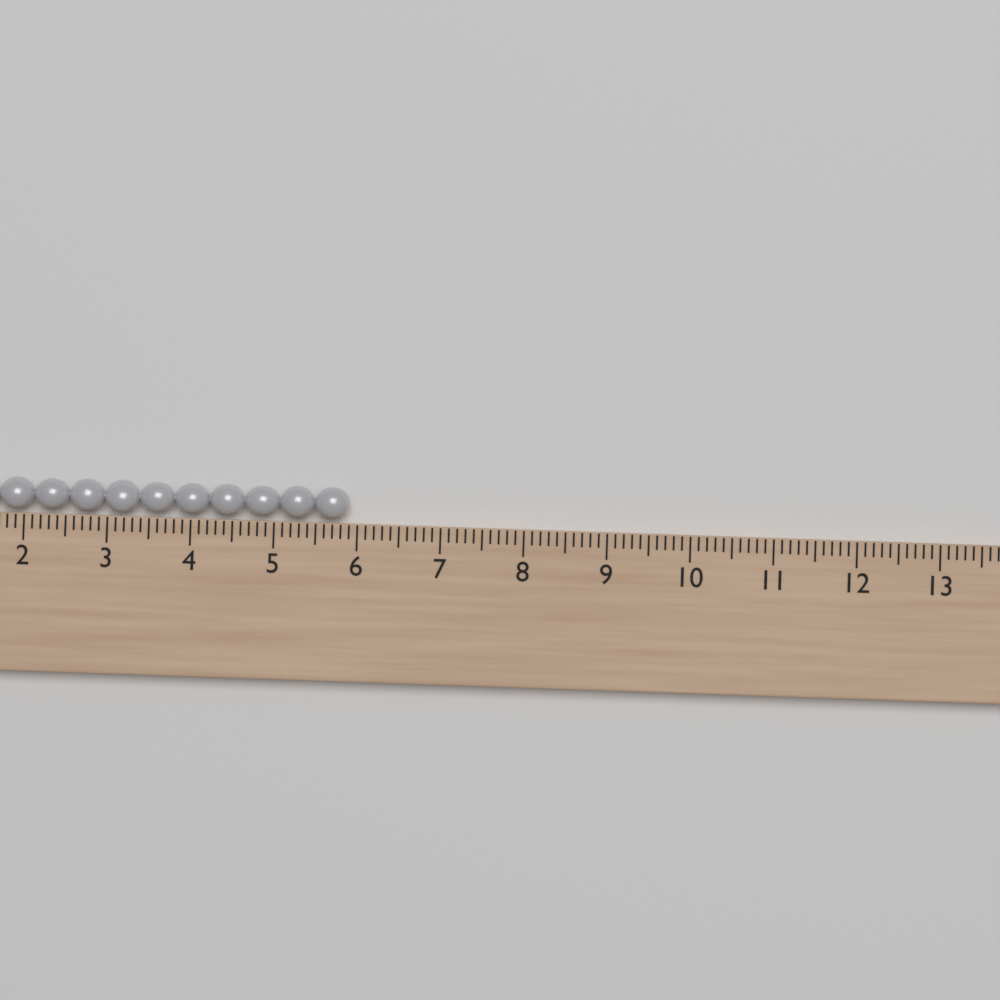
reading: 5.9 (no unit)
